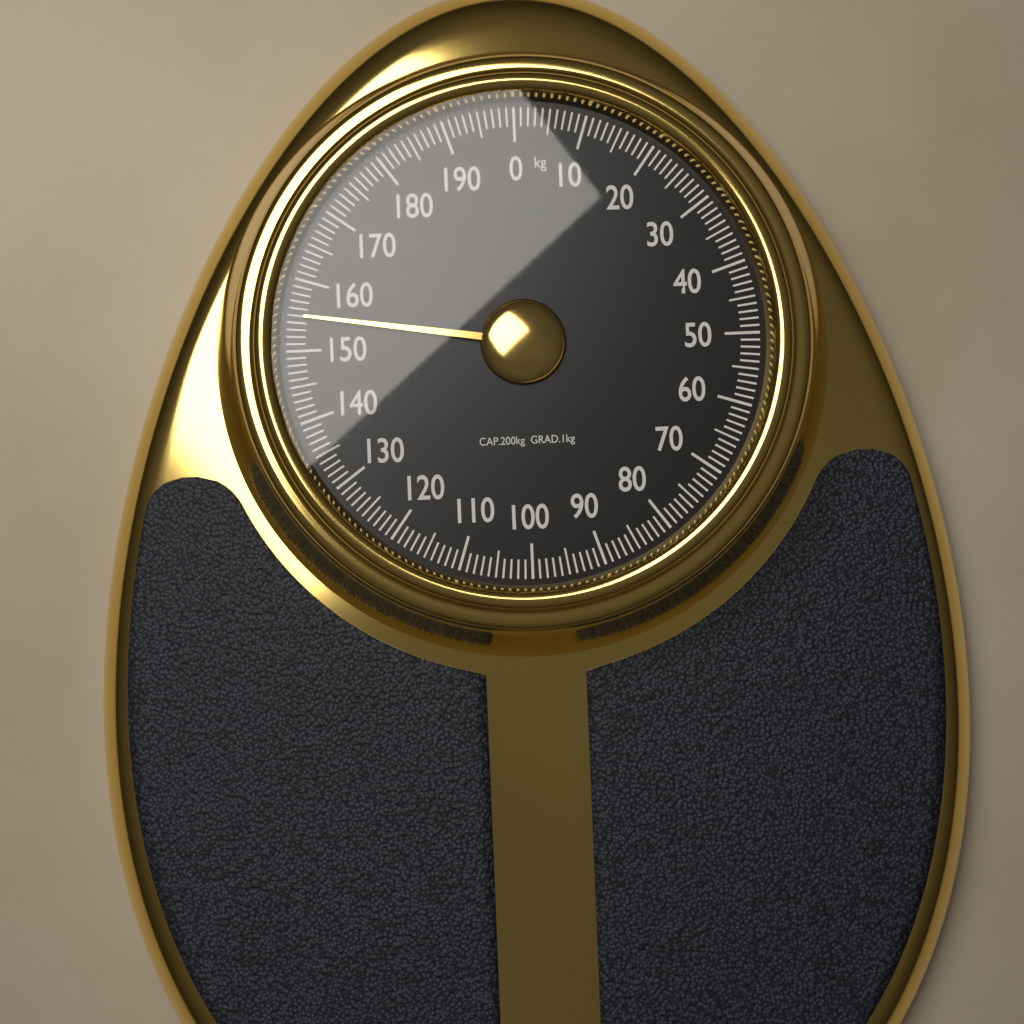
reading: 155 kg
